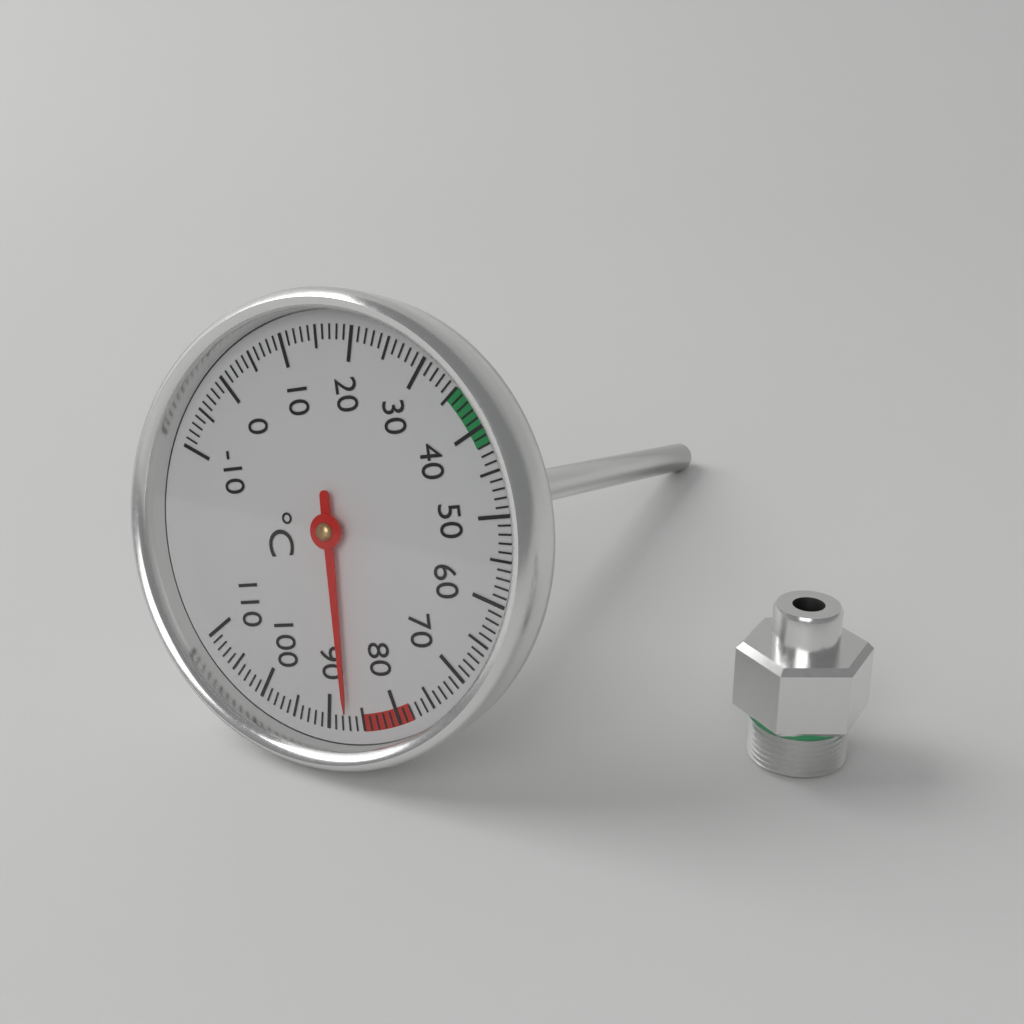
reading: 87 °C
